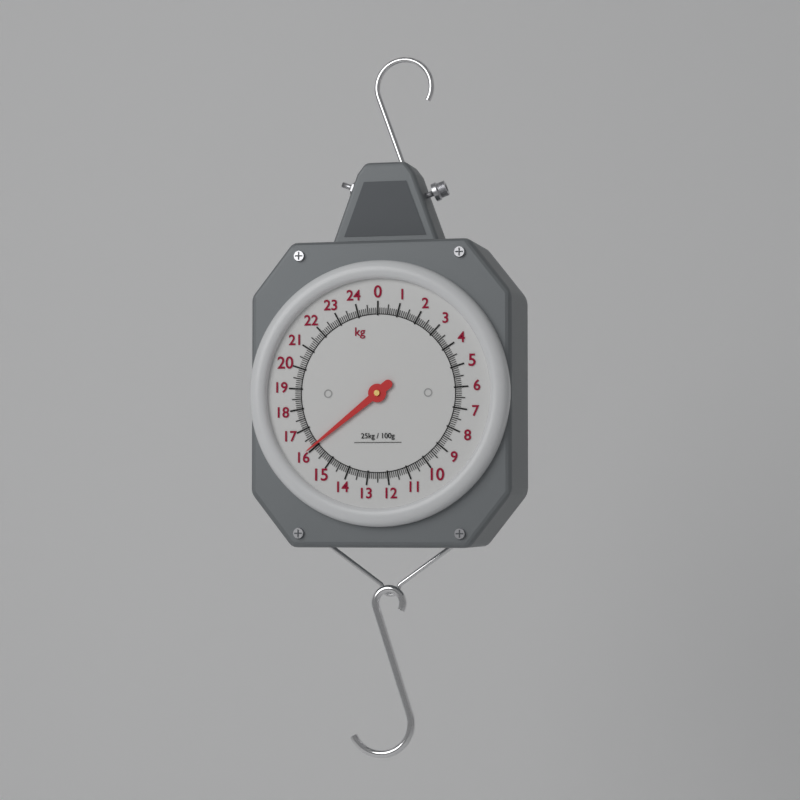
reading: 16.1 kg
